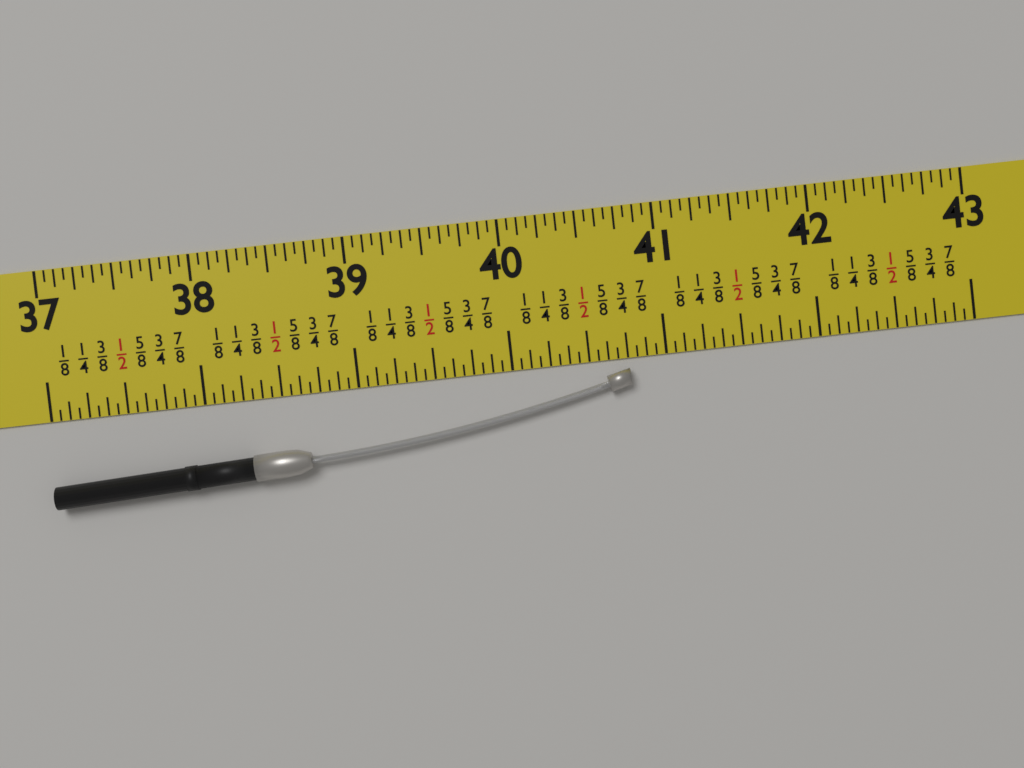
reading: 40.7500 in
